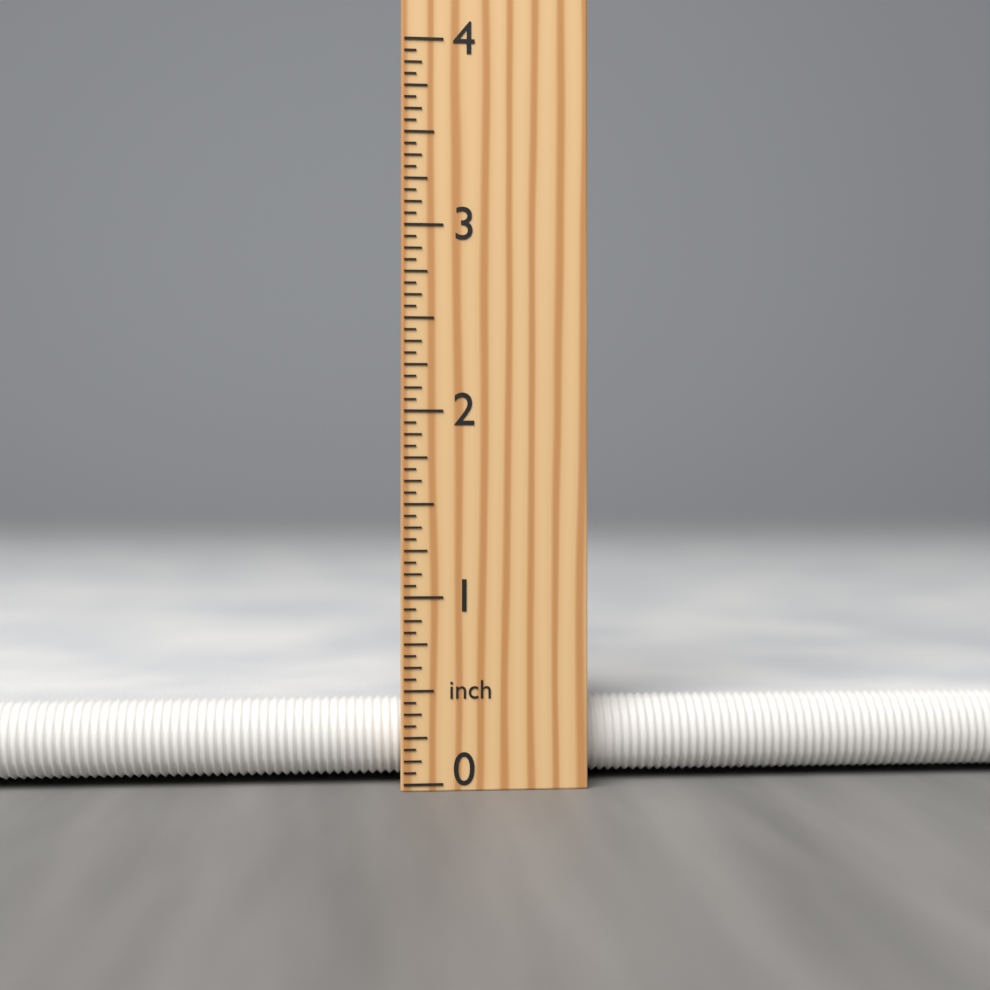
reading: 0.4375 inch
